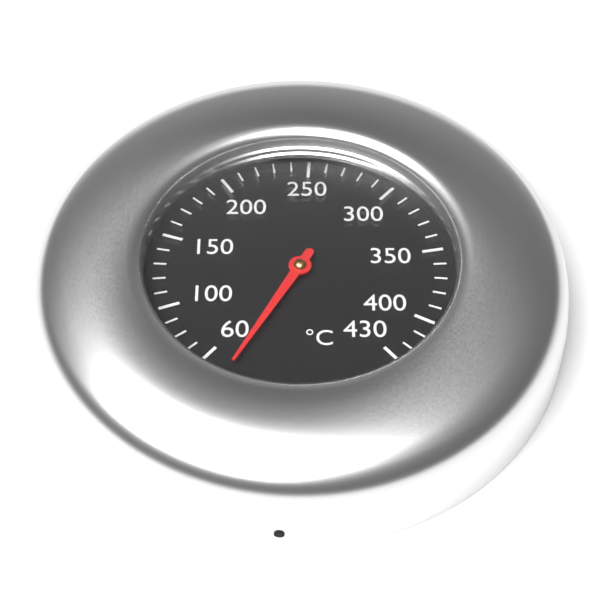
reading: 45 °C
